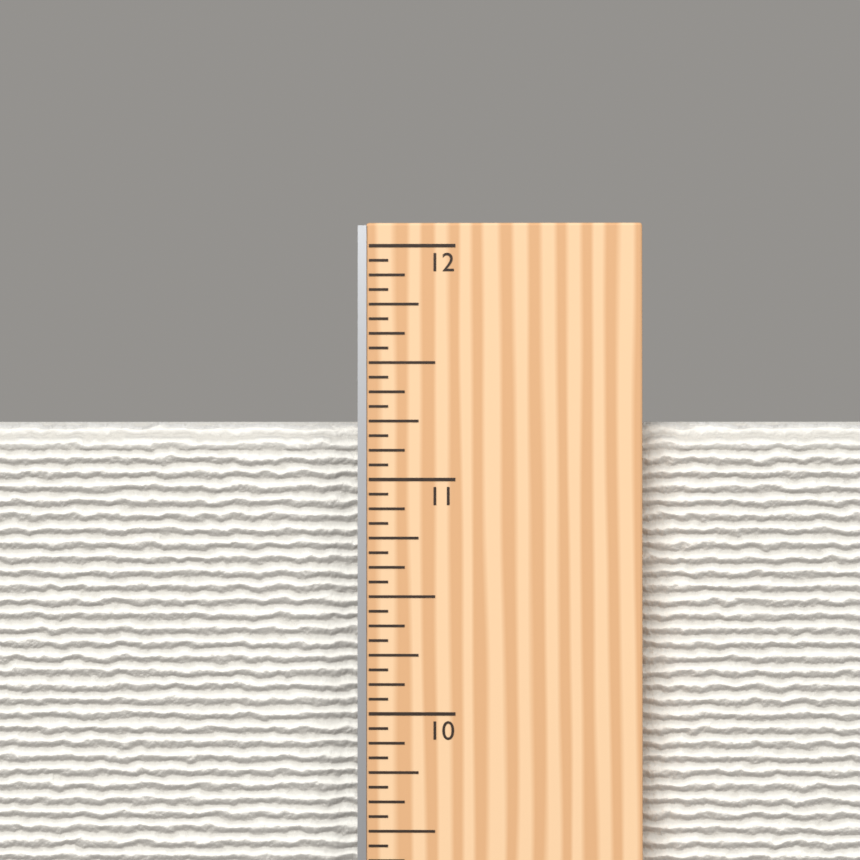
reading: 11.2500 in
